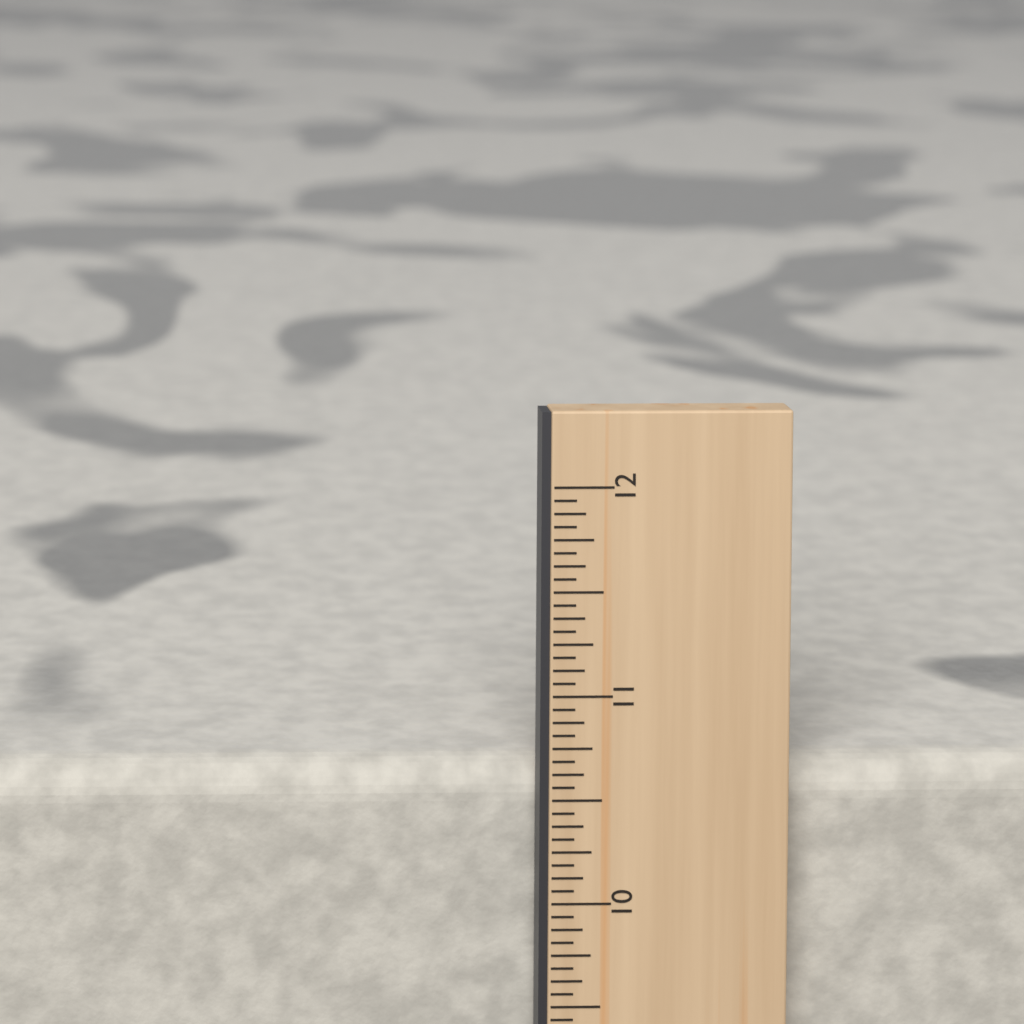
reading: 10.6250 in
